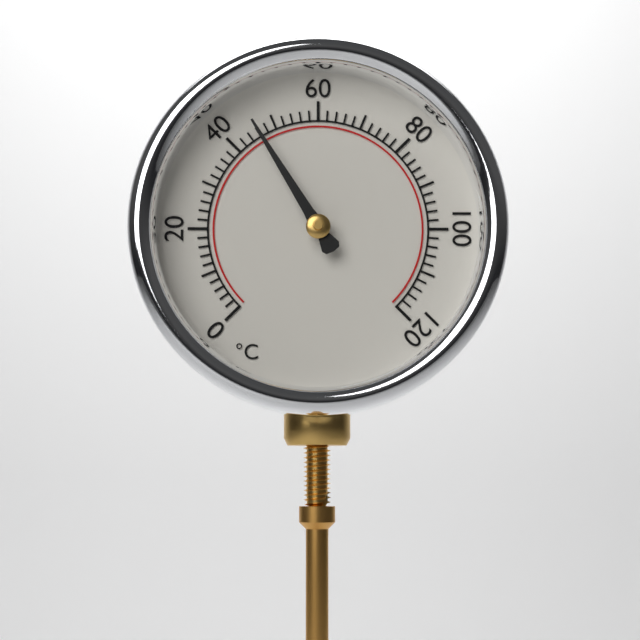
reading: 46 °C
